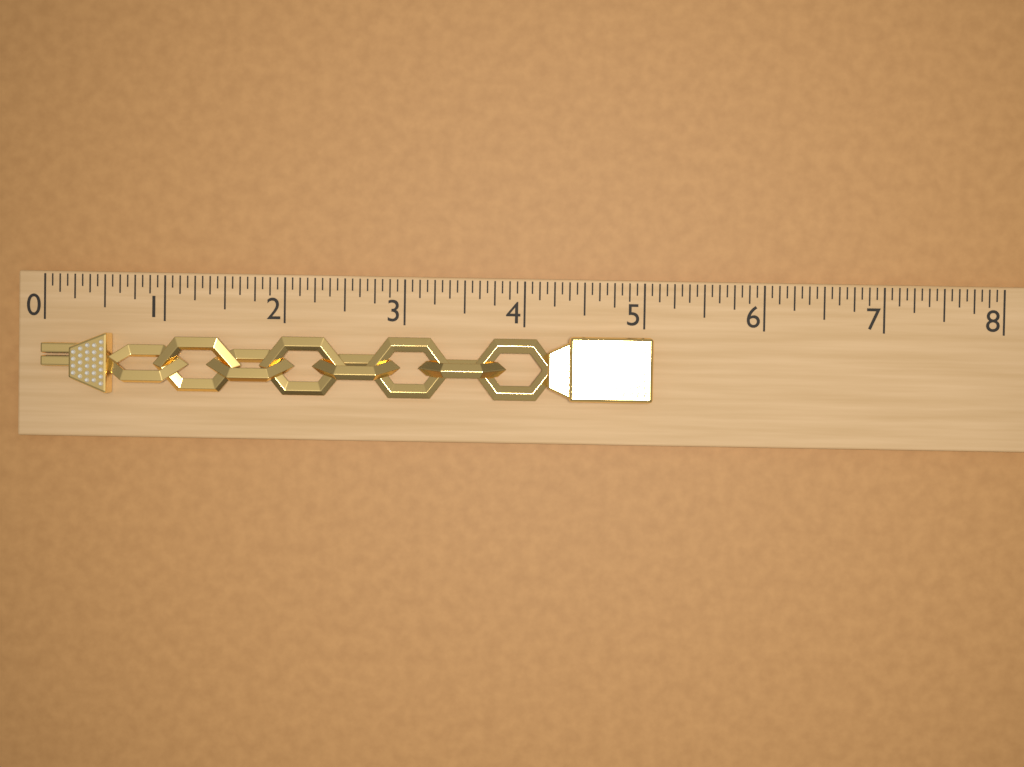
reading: 5.0625 (no unit)
